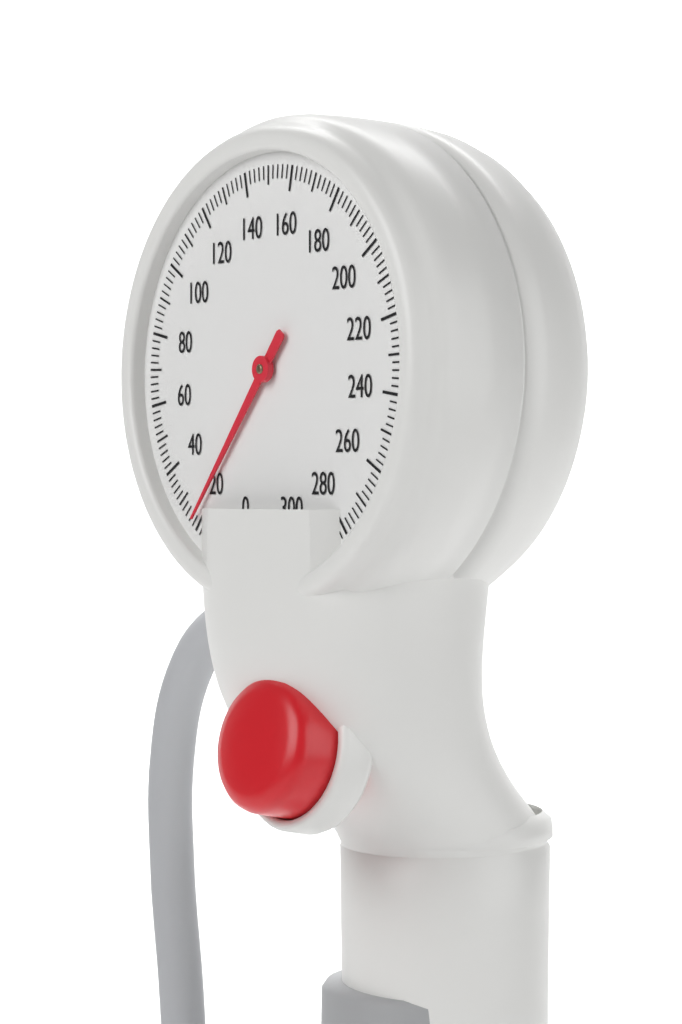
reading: 22 mmHg
